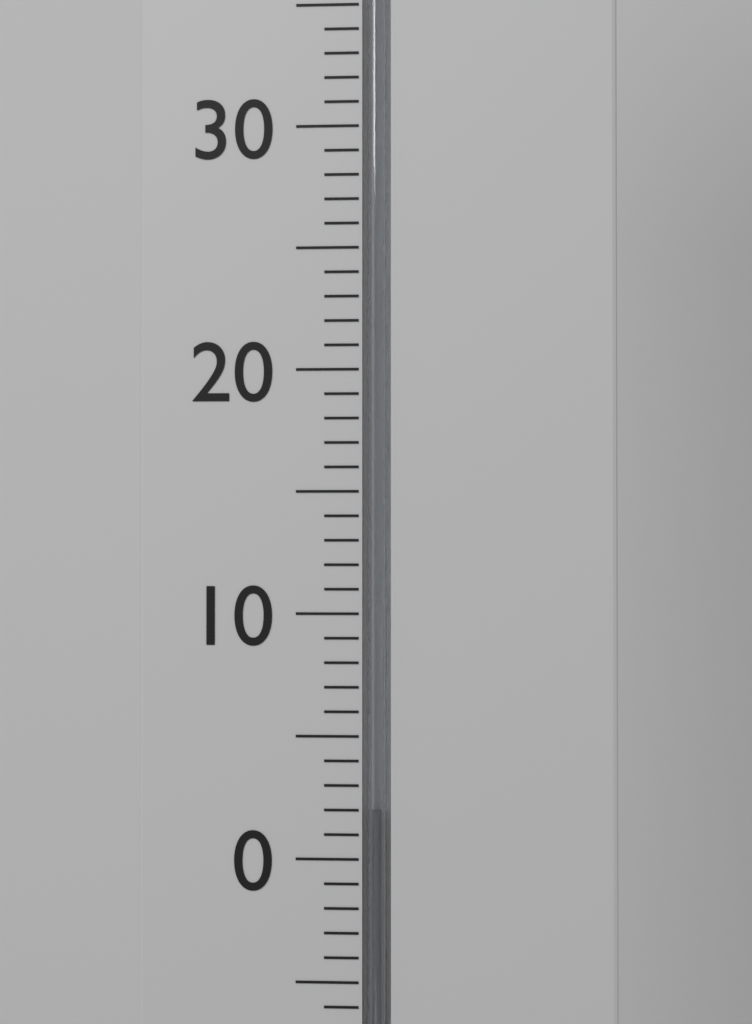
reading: 2 °C
